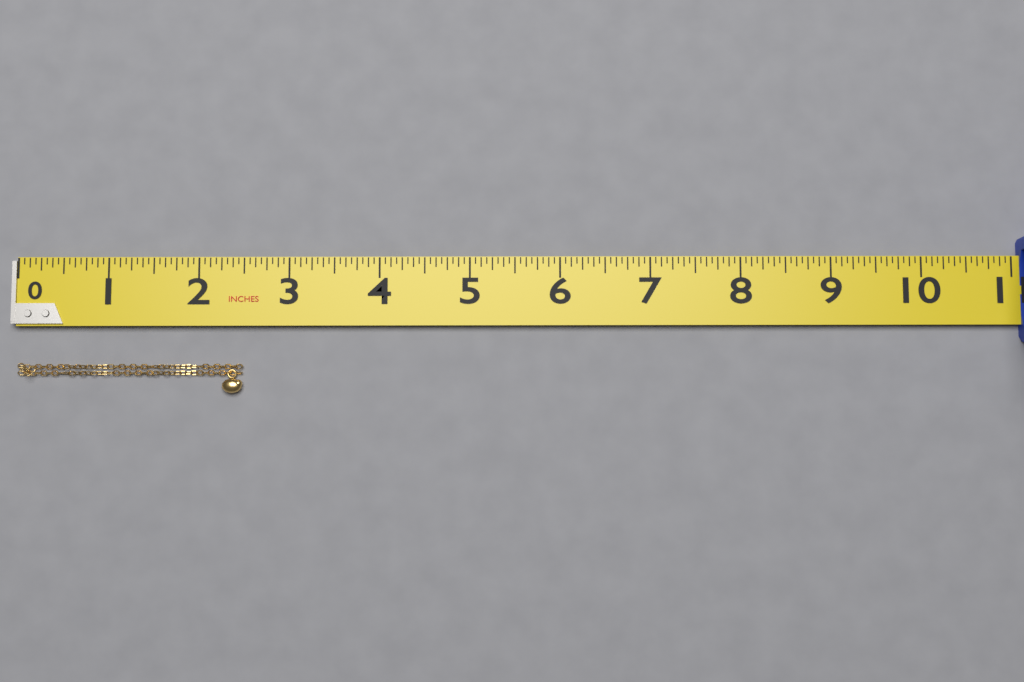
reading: 2.5000 in
